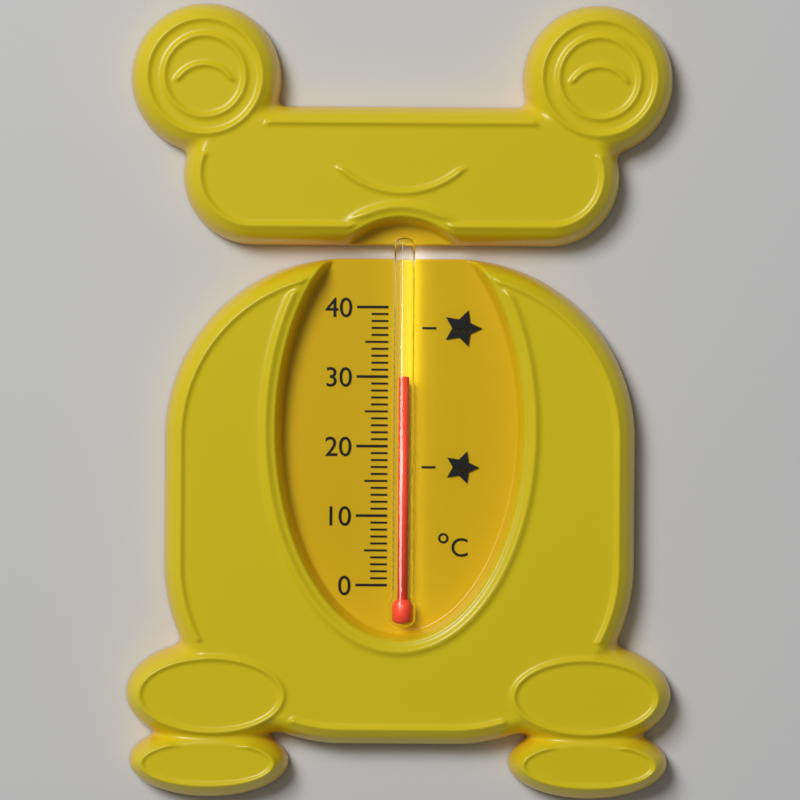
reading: 30 °C
